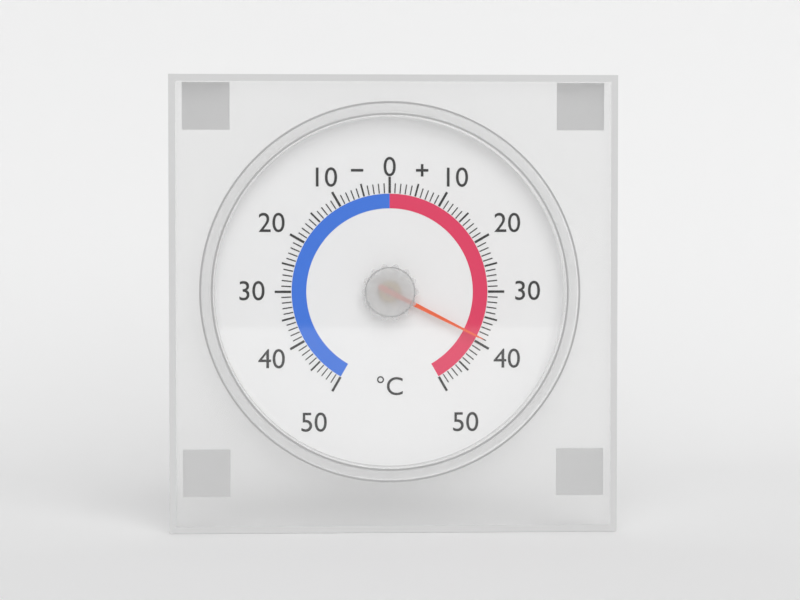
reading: 39 °C
